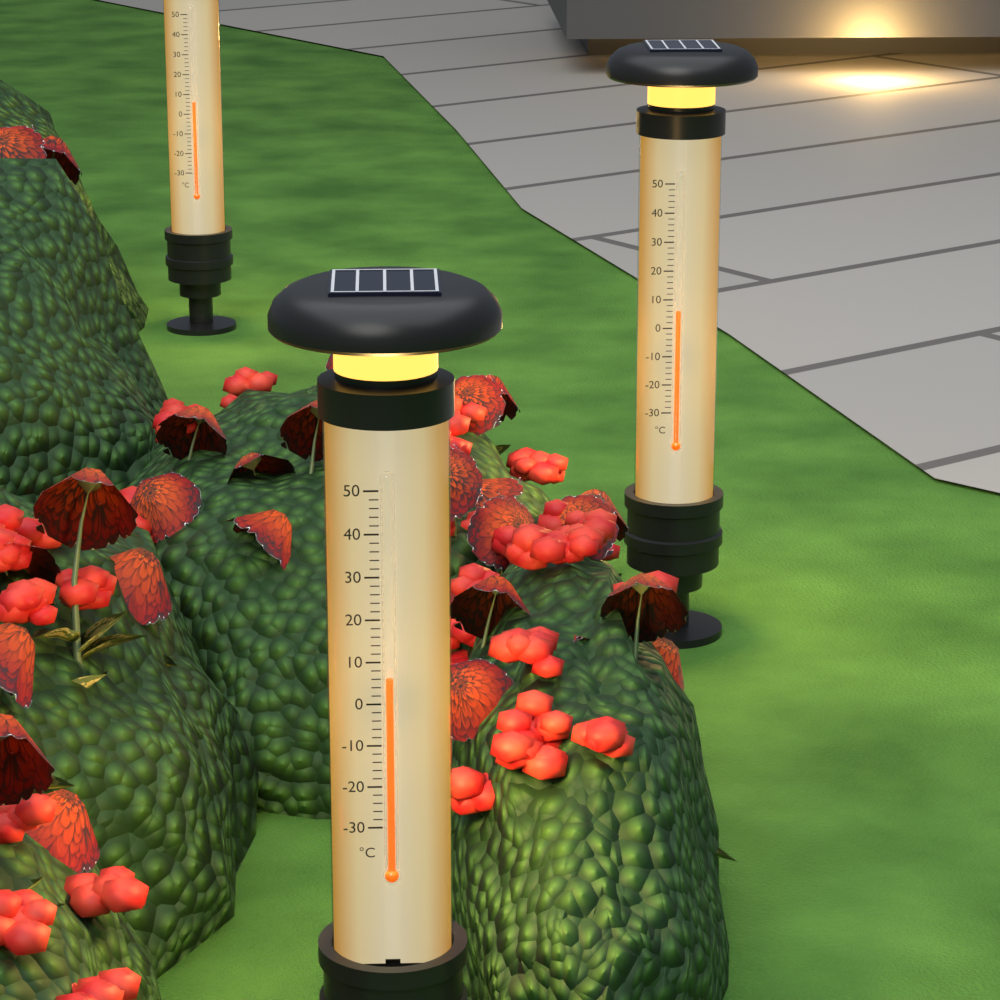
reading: 6 °C
